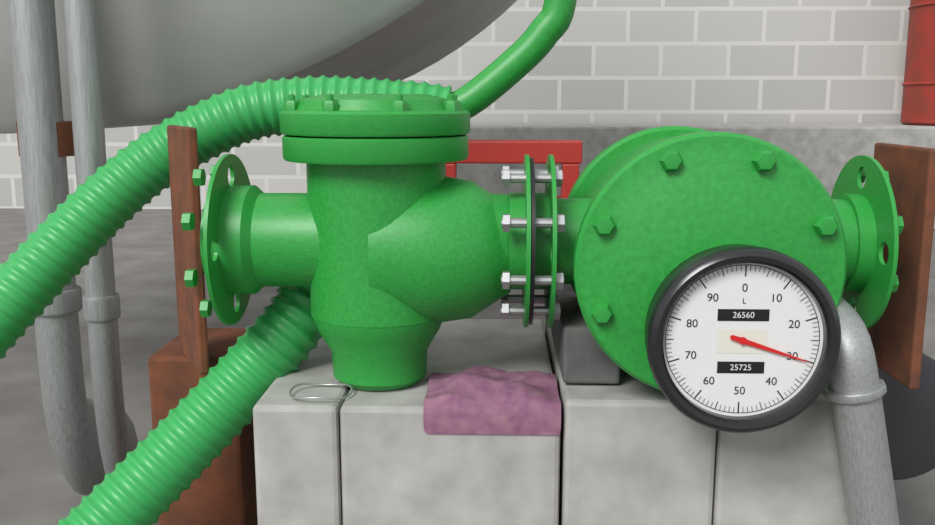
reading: 30 L
